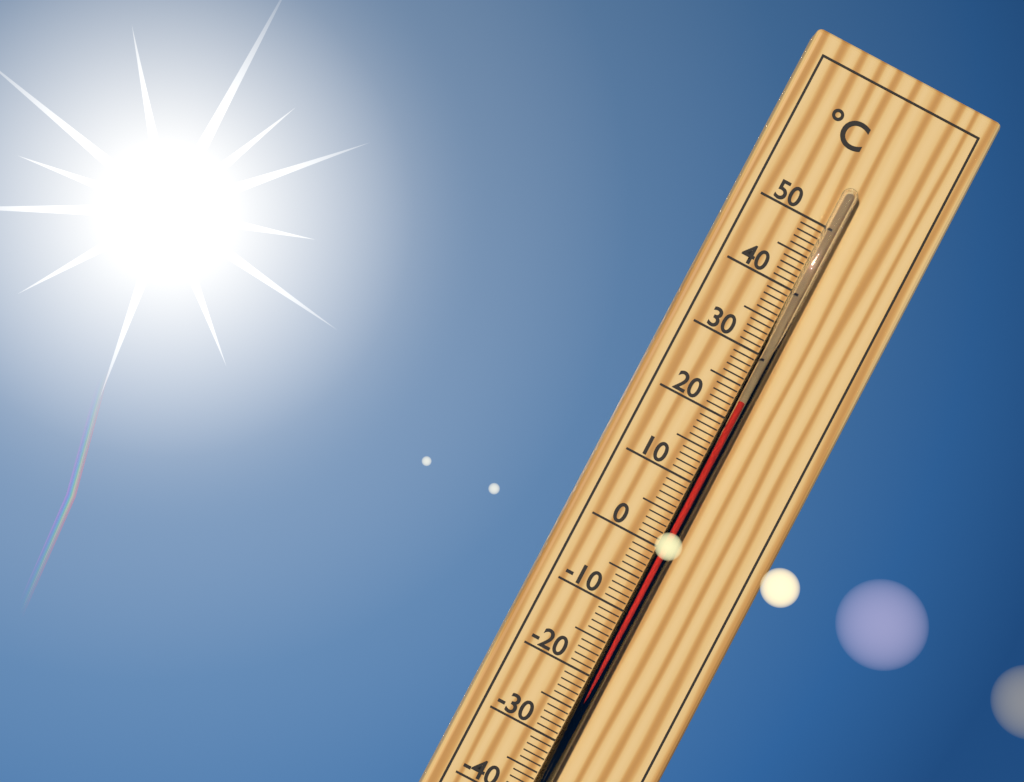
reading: 23 °C
